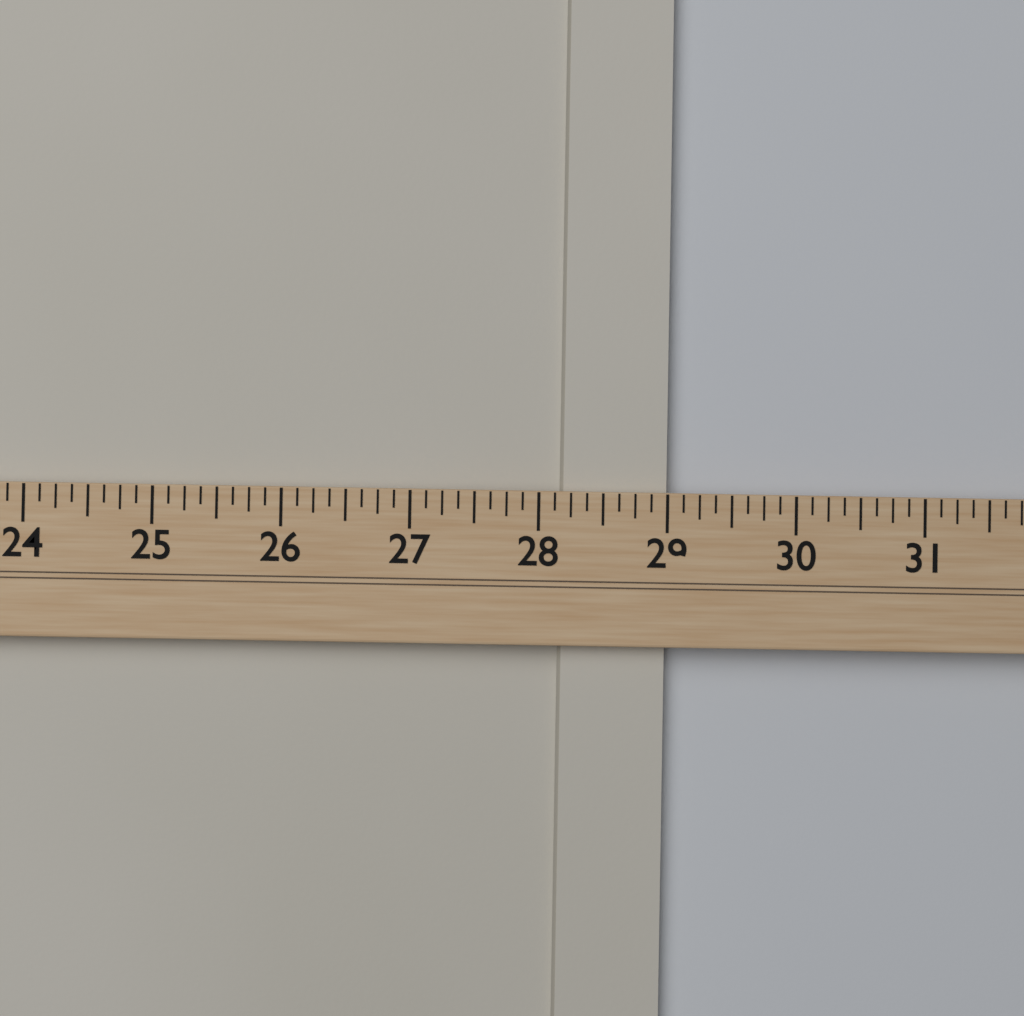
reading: 29.000 (no unit)
